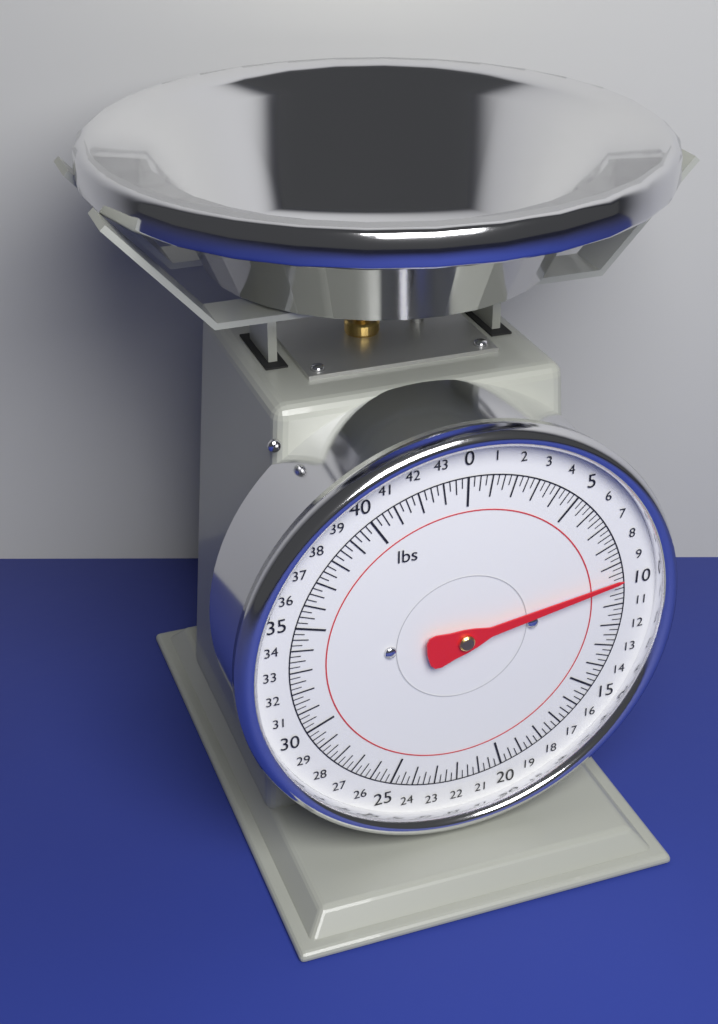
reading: 9.75 lbs
